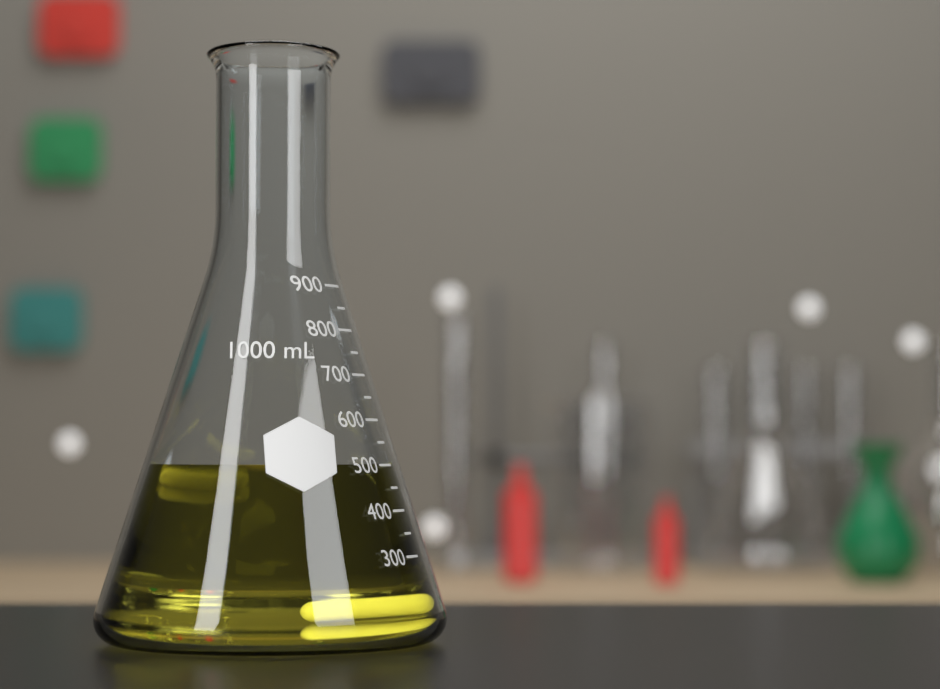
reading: 500 mL
